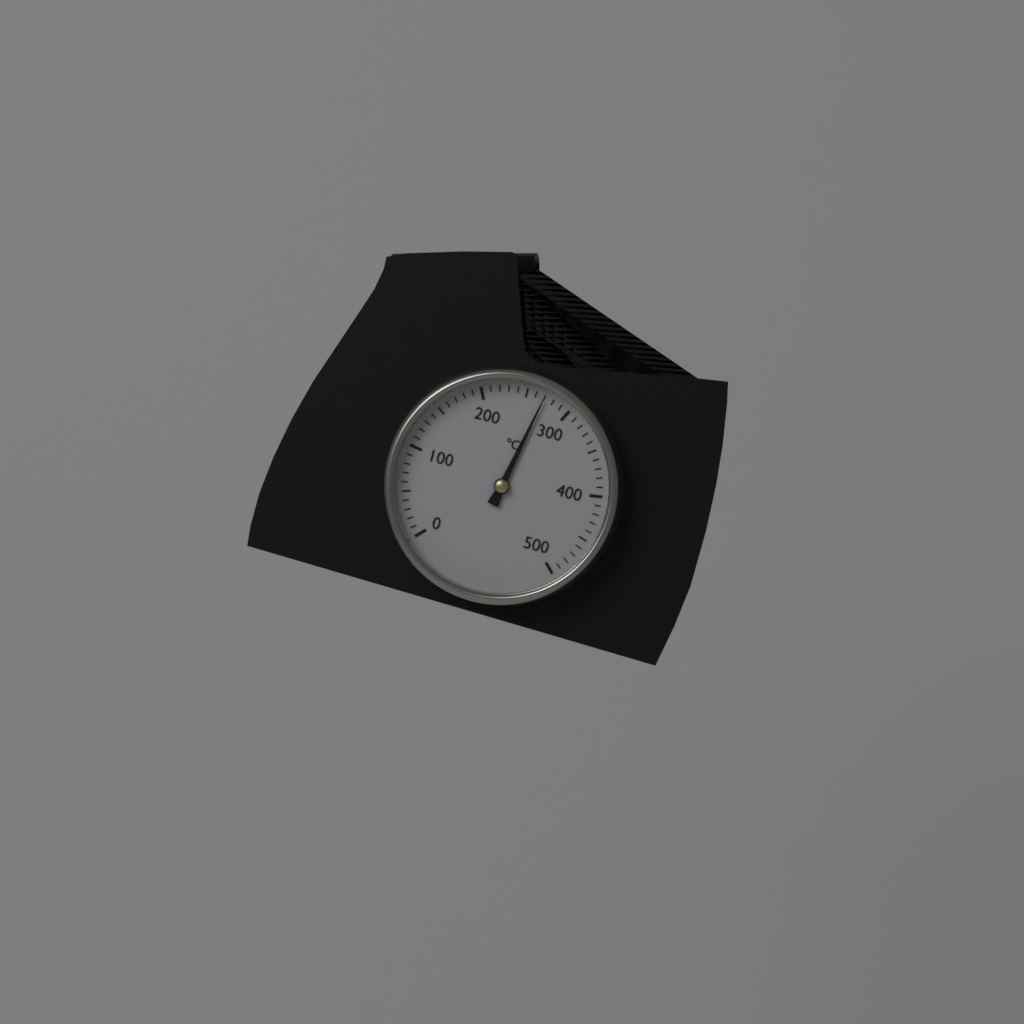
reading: 270 °C
